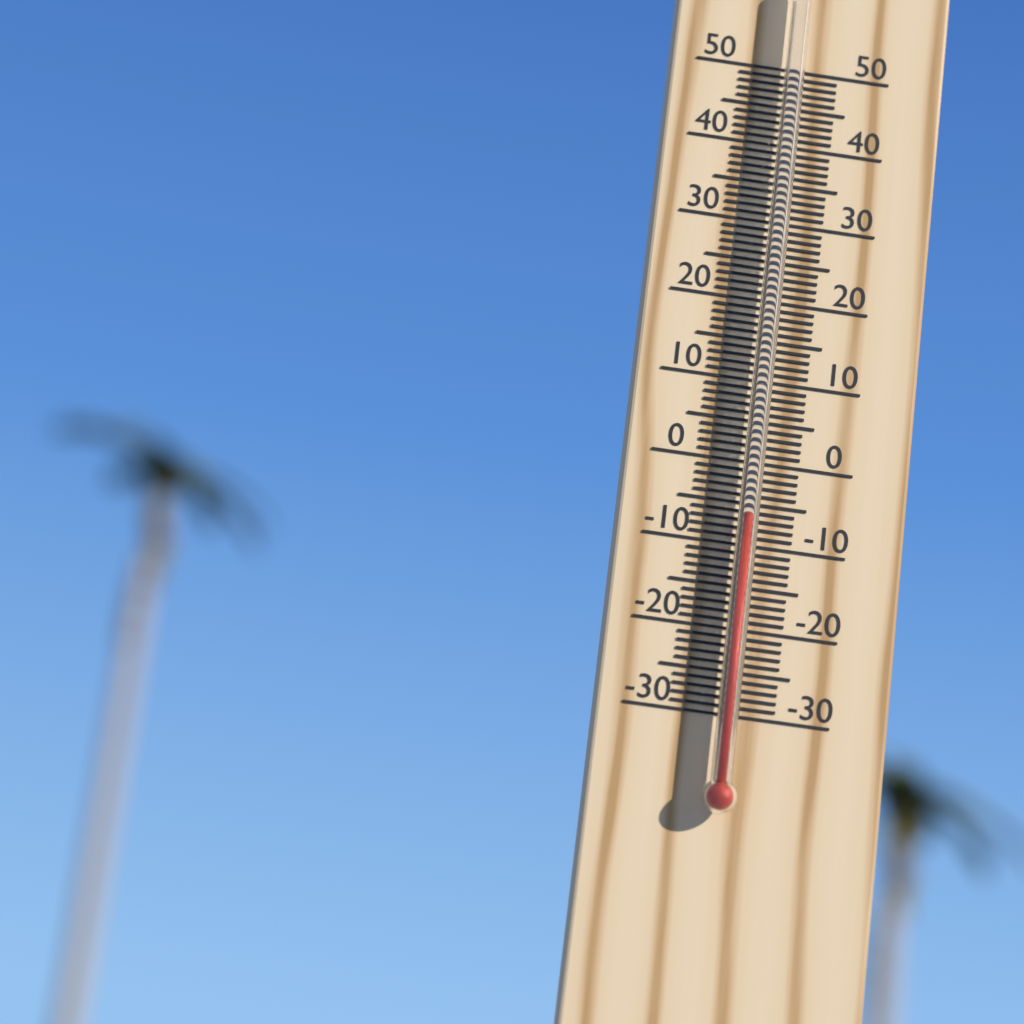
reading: -7 °C
